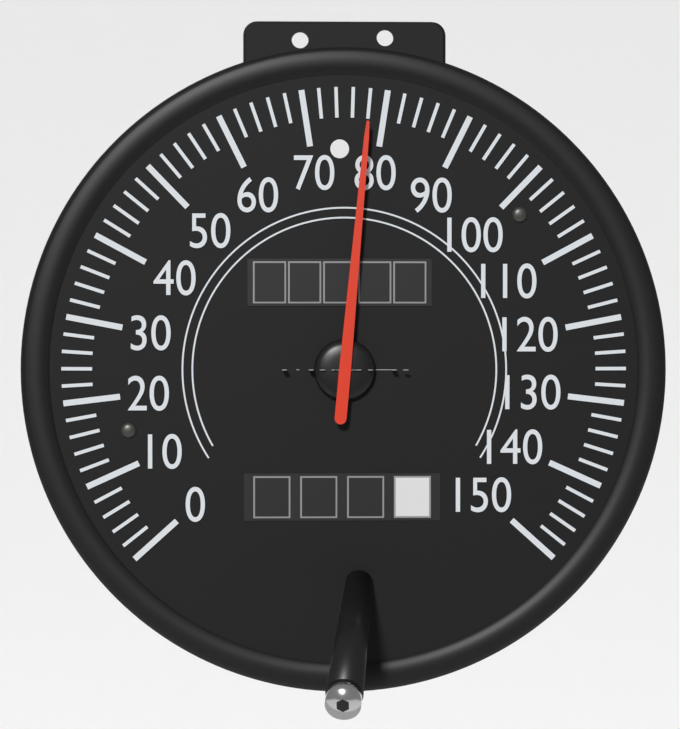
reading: 78 mph
